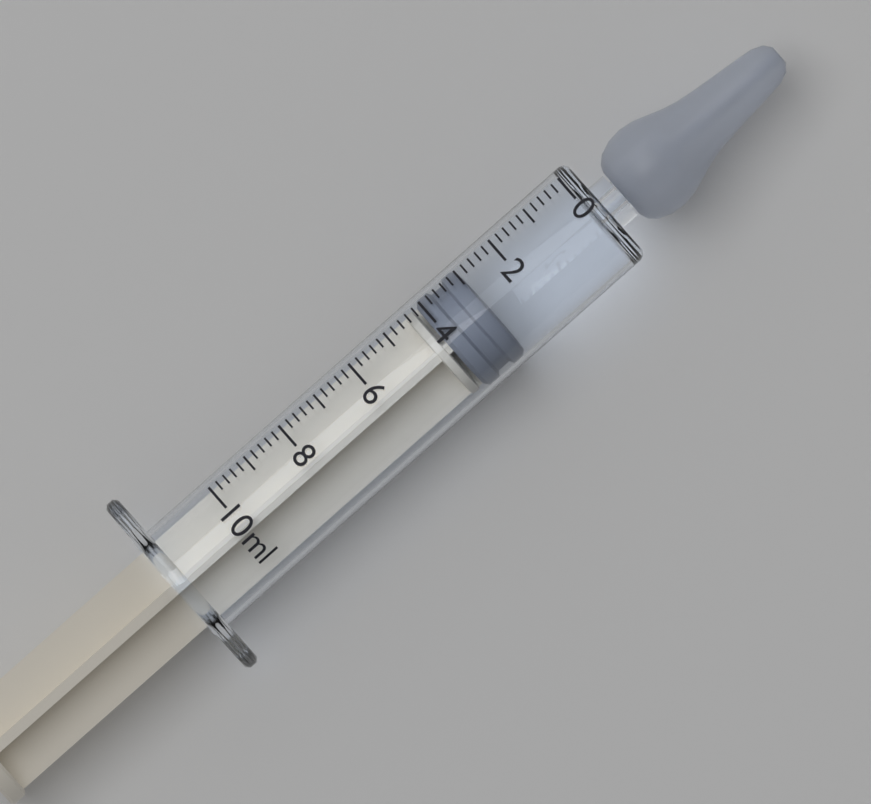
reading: 3.0 ml
